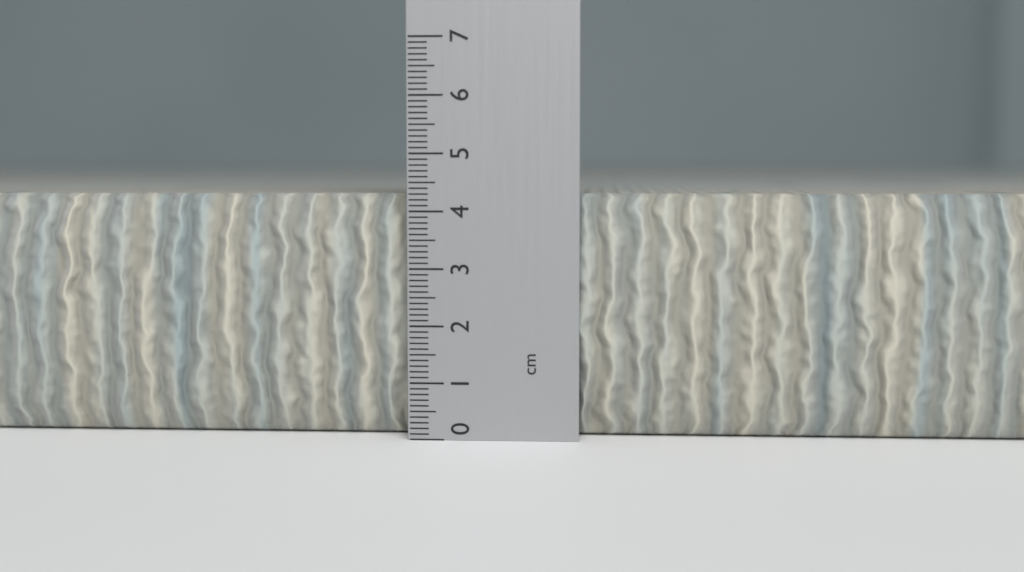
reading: 4.3 cm
